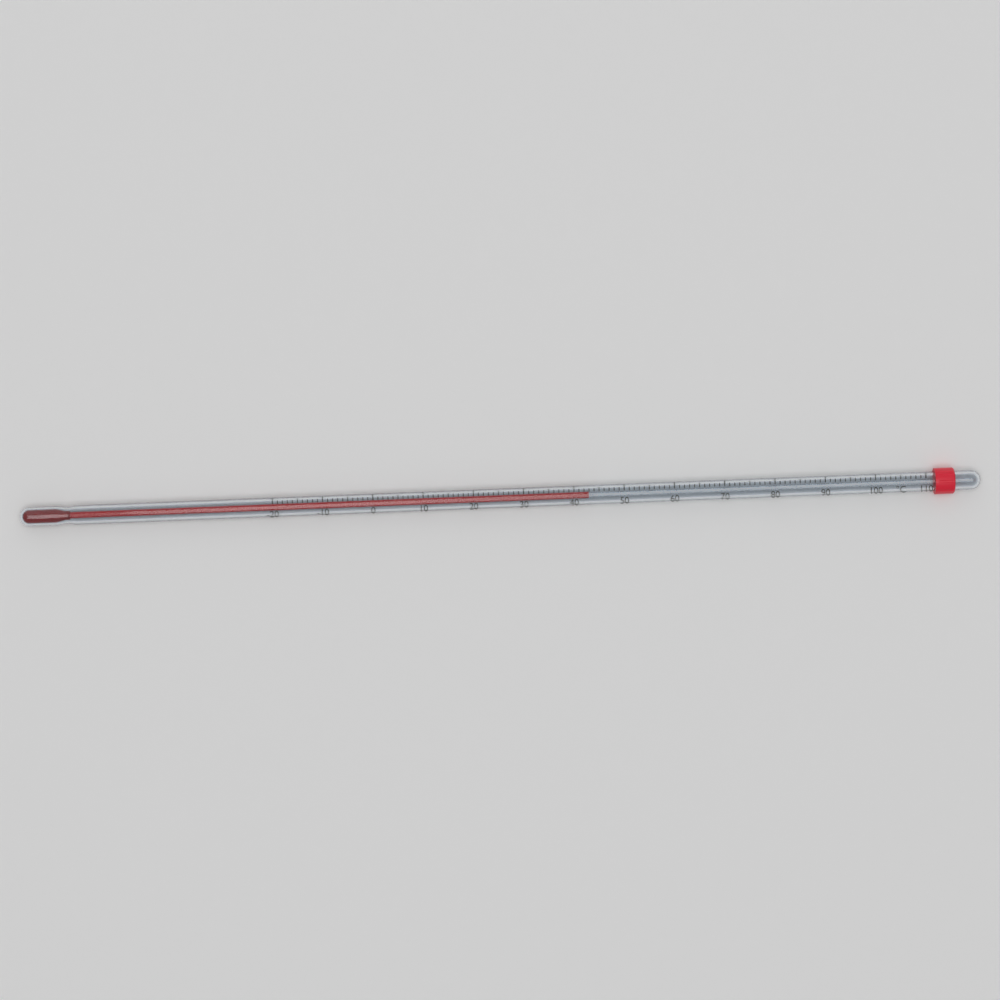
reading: 43 °C
